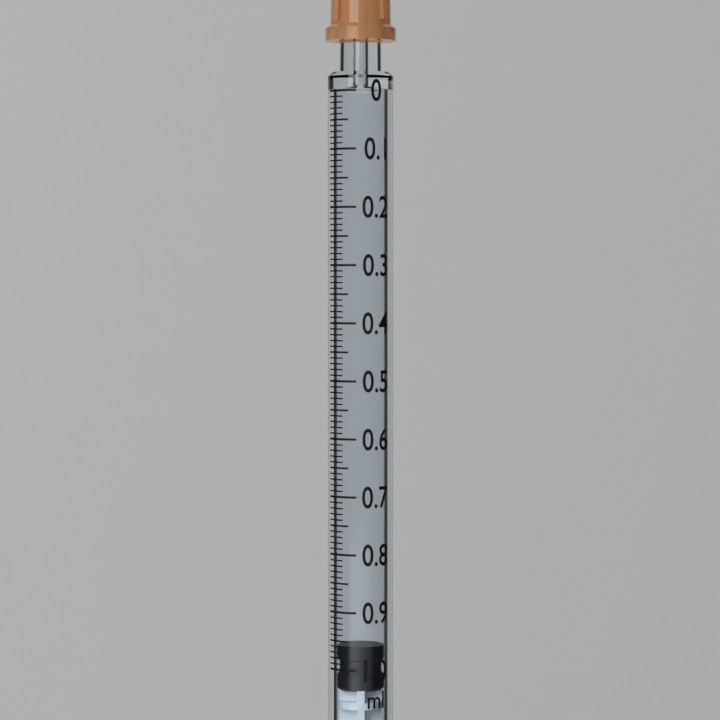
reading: 0.96 ml
